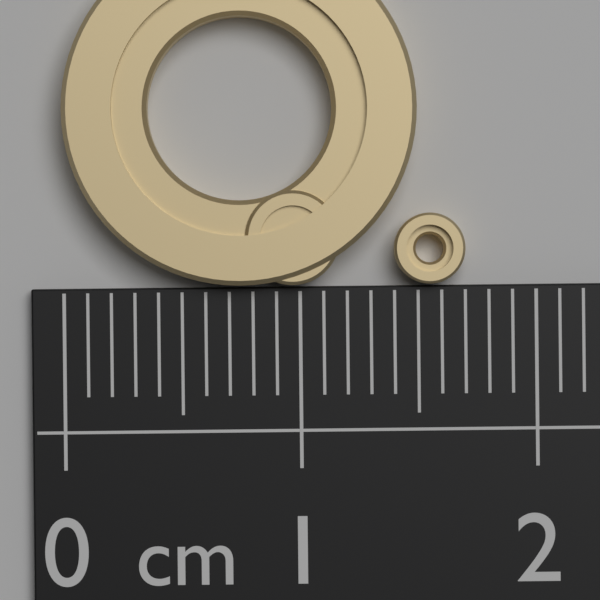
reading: 1.5 cm
